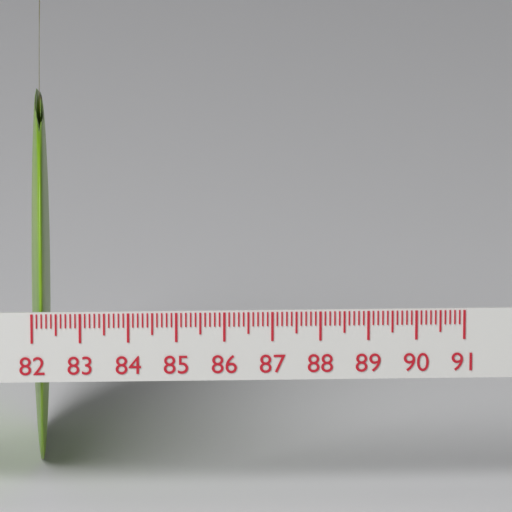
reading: 82.4 (no unit)
